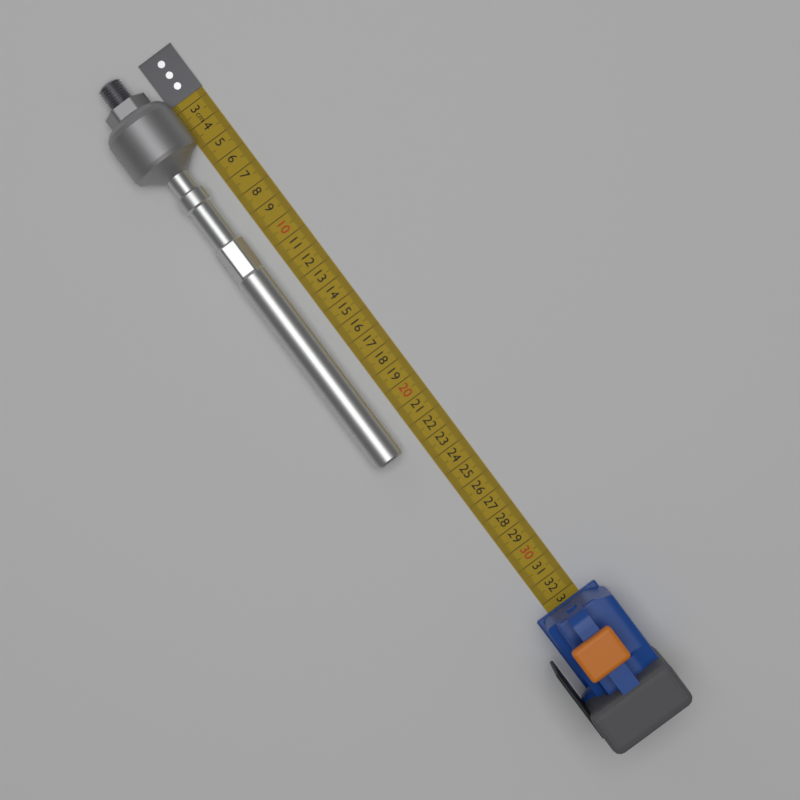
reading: 22.8 cm
